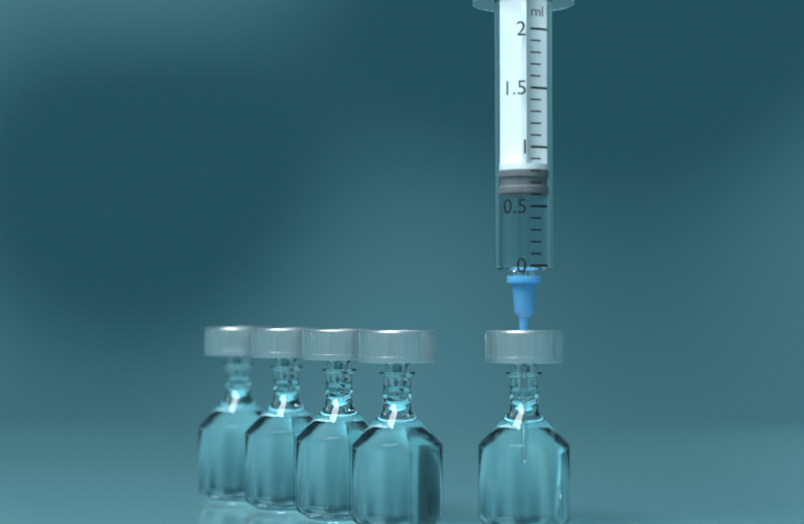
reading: 0.6 ml
